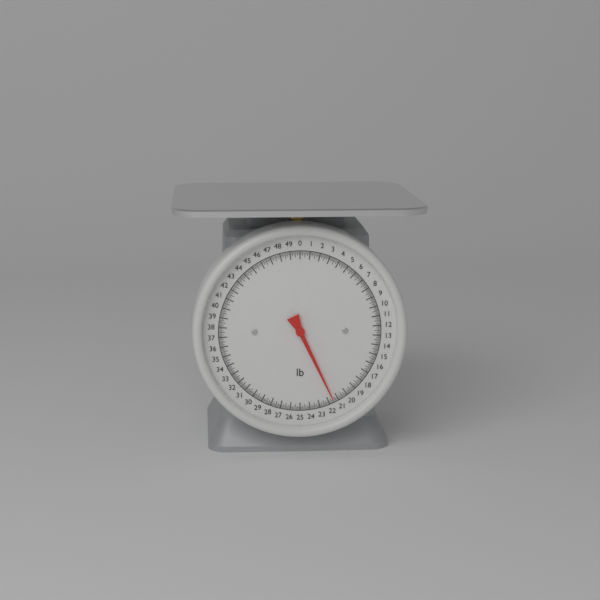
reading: 21.500 lb
